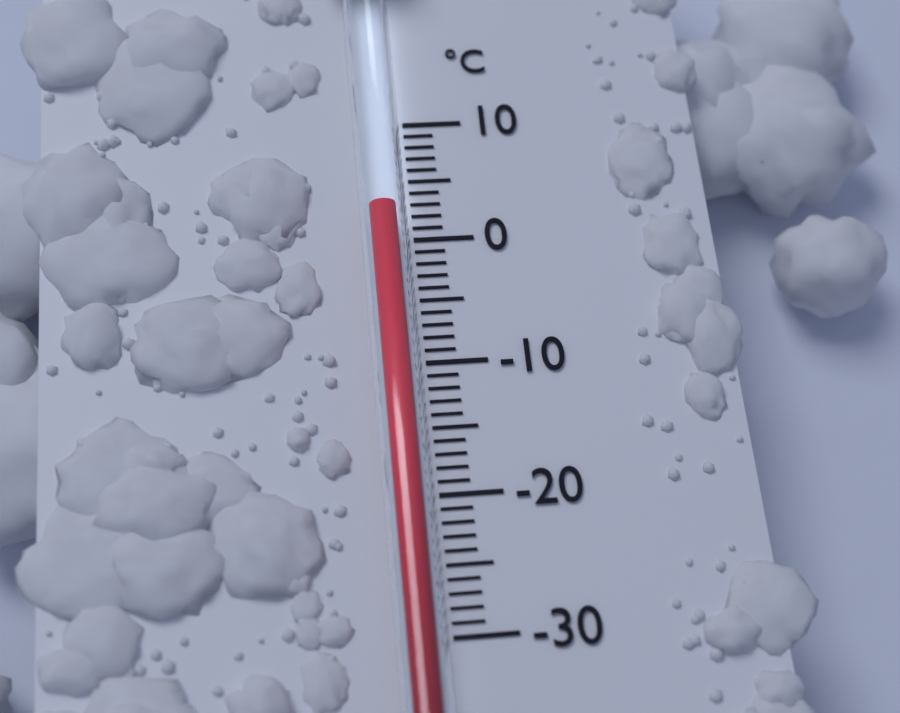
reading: 2 °C
